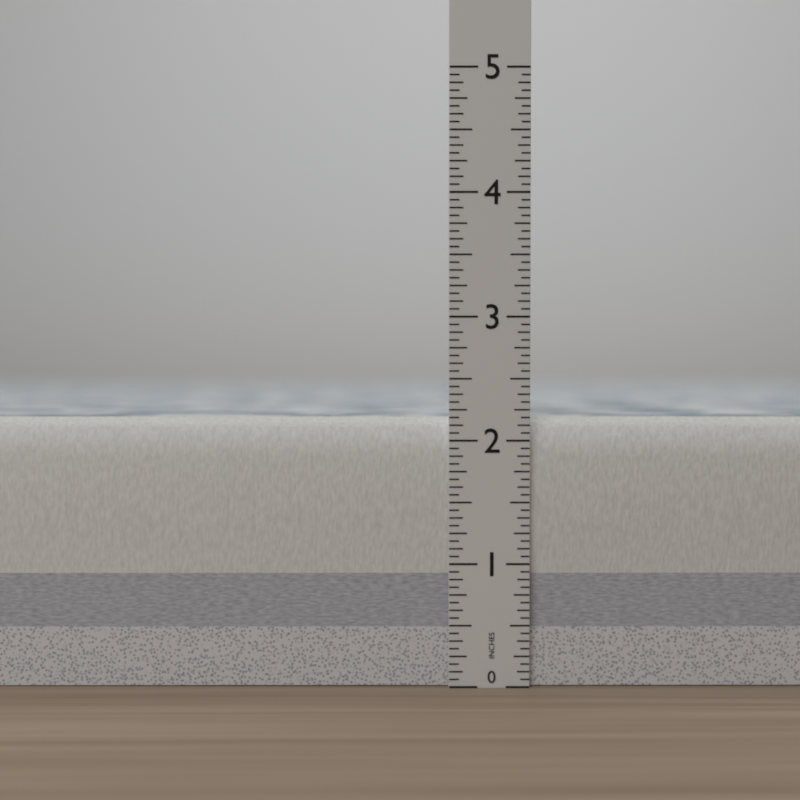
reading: 2.1875 in
